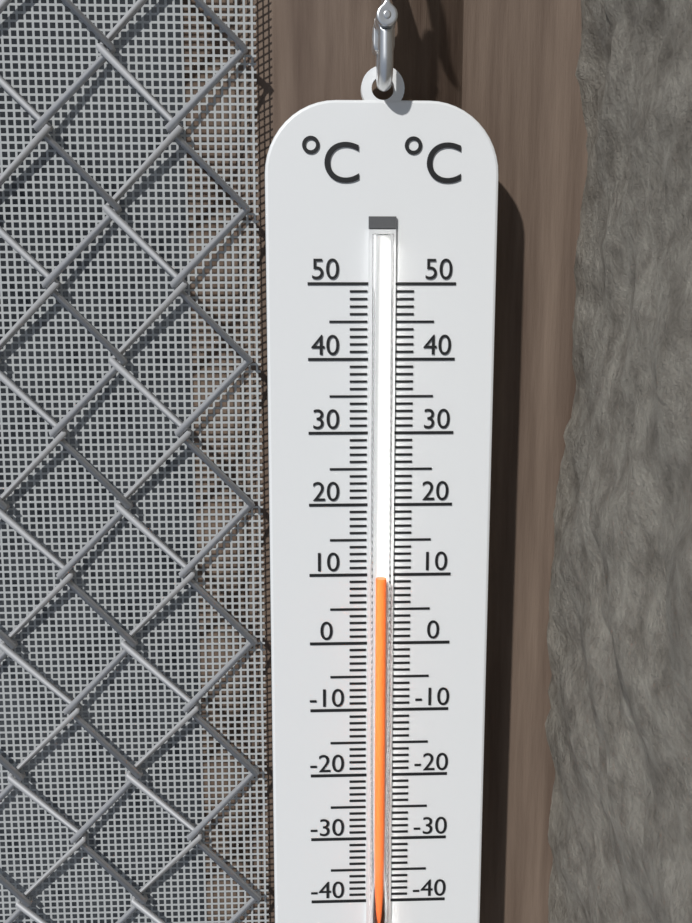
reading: 10 °C
